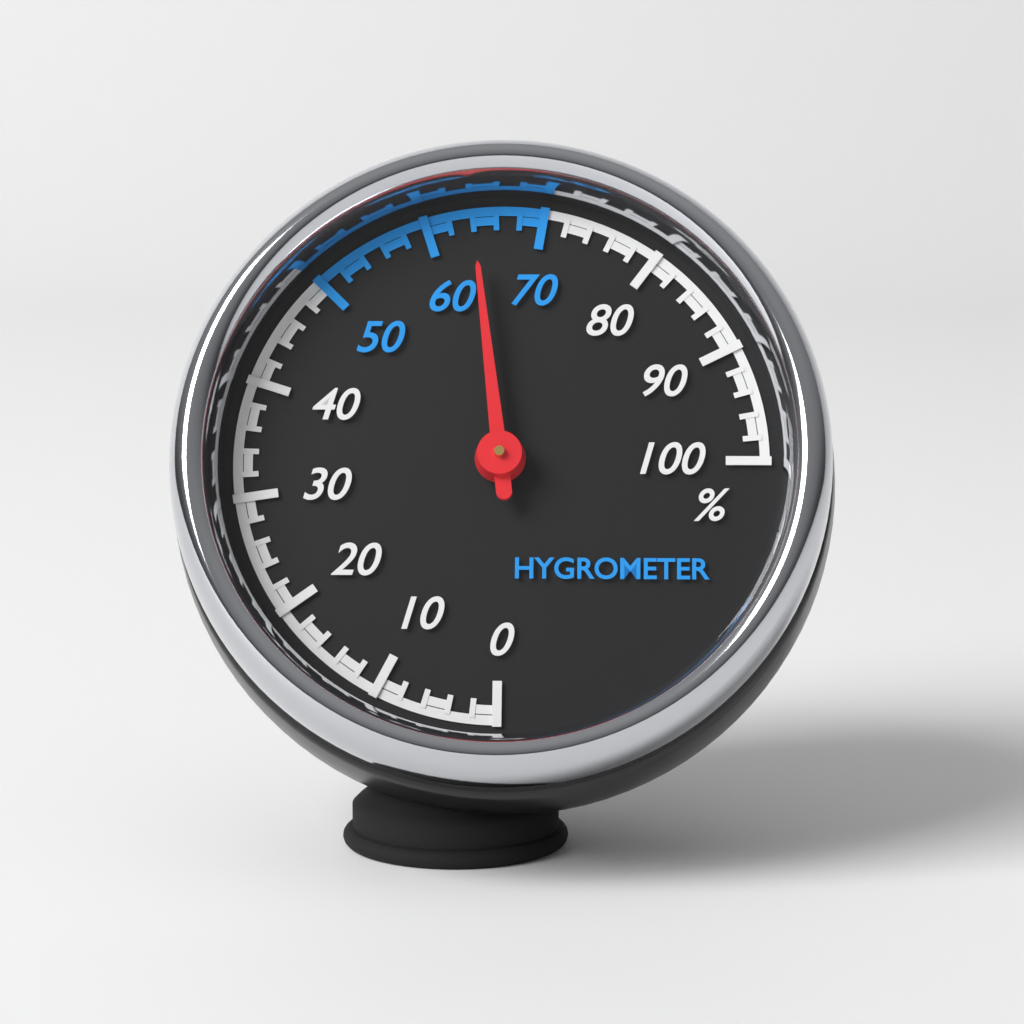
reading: 64 %
